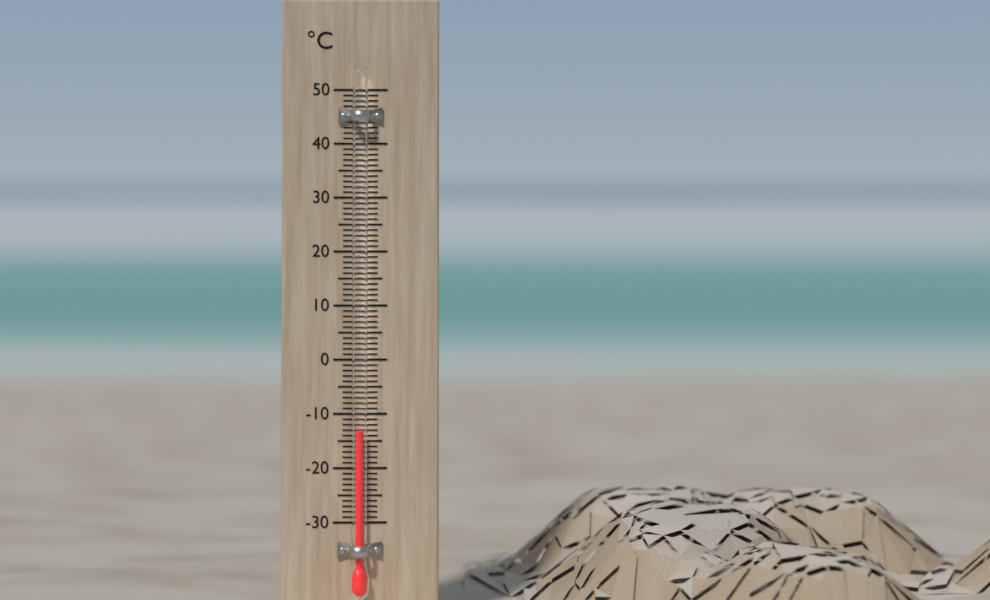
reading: -13 °C
